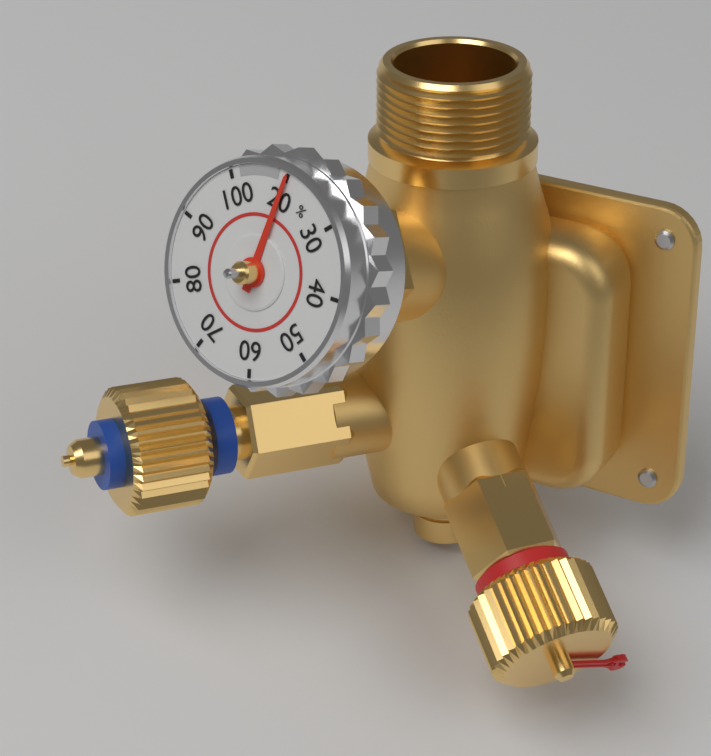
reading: 20 %
